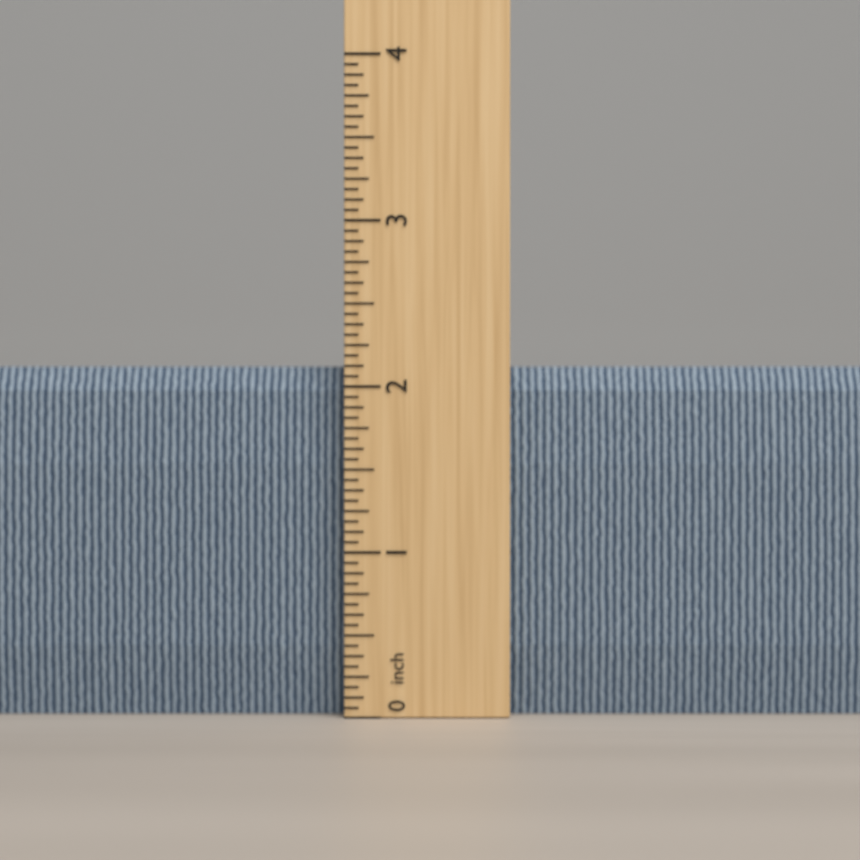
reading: 2.1250 inch
